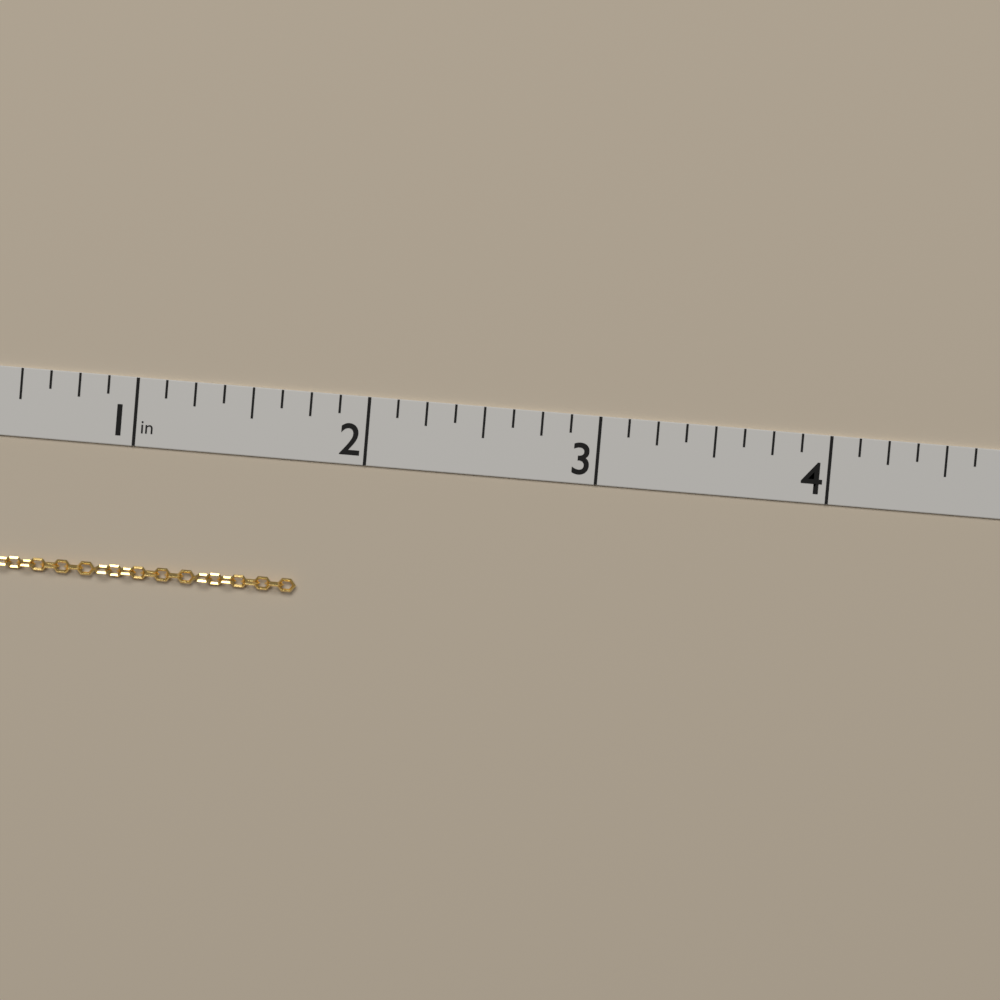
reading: 1.750 in
